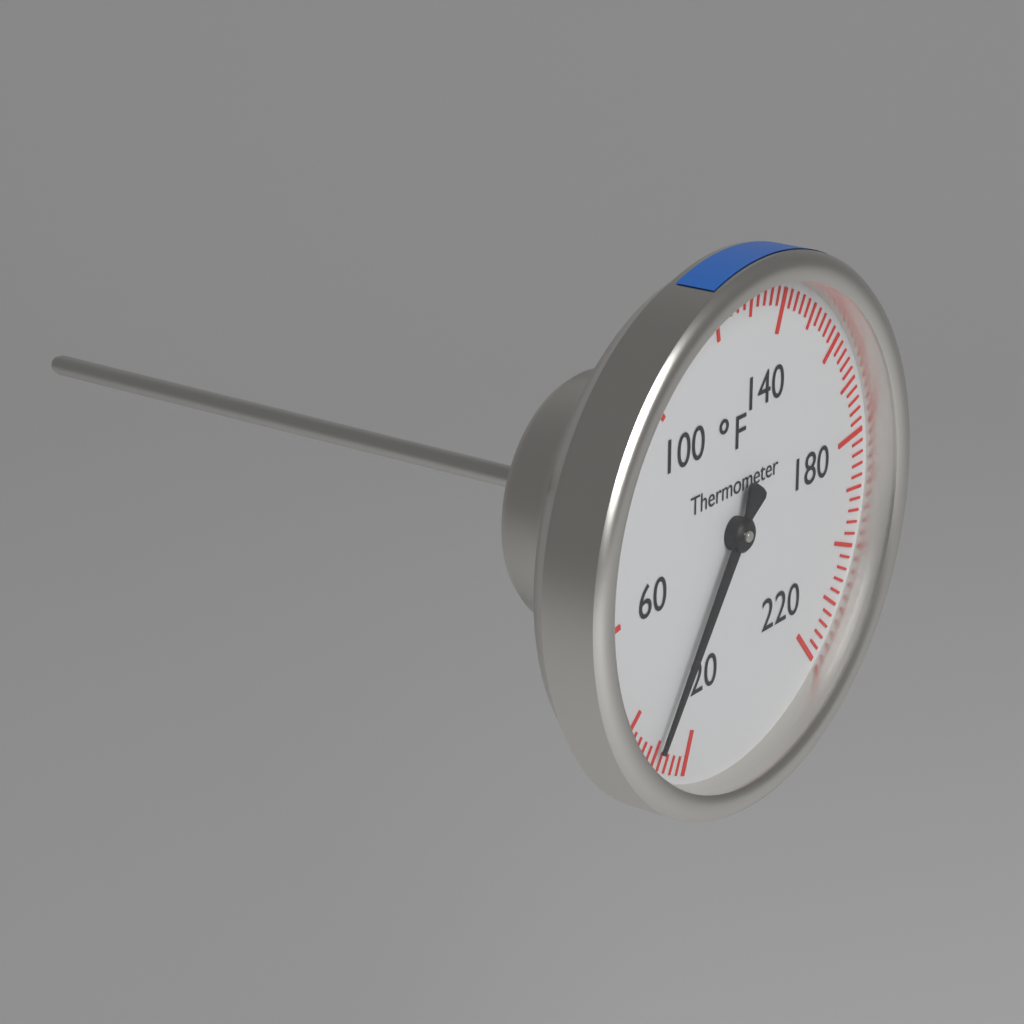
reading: 30 °F
